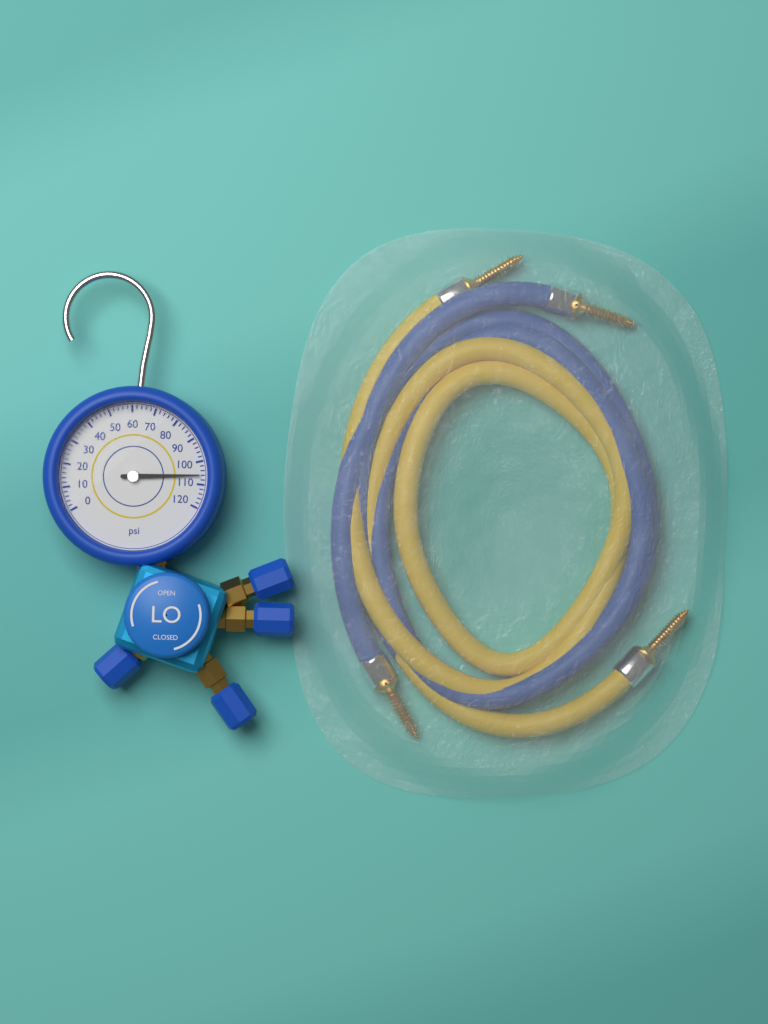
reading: 106 psi
